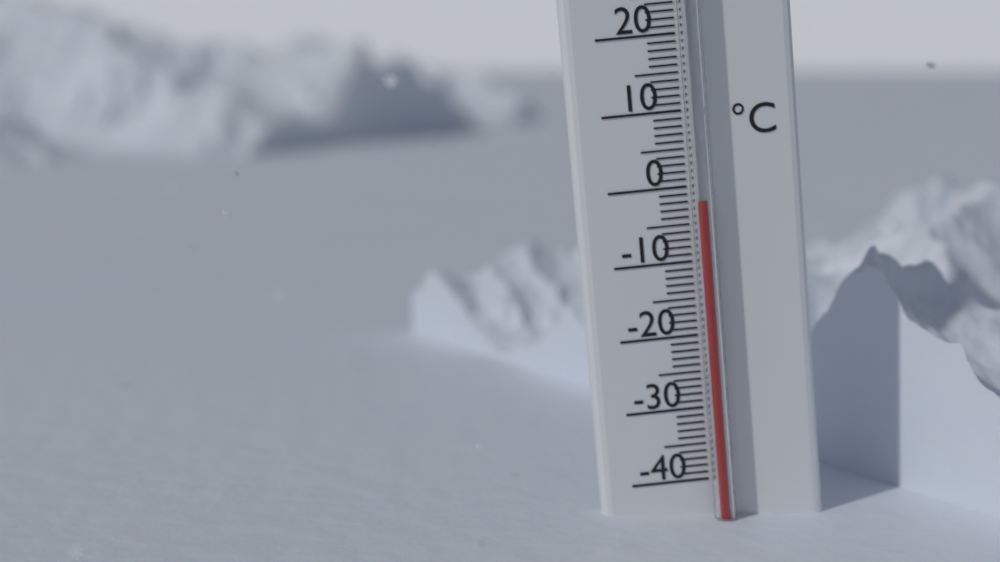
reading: -2 °C
